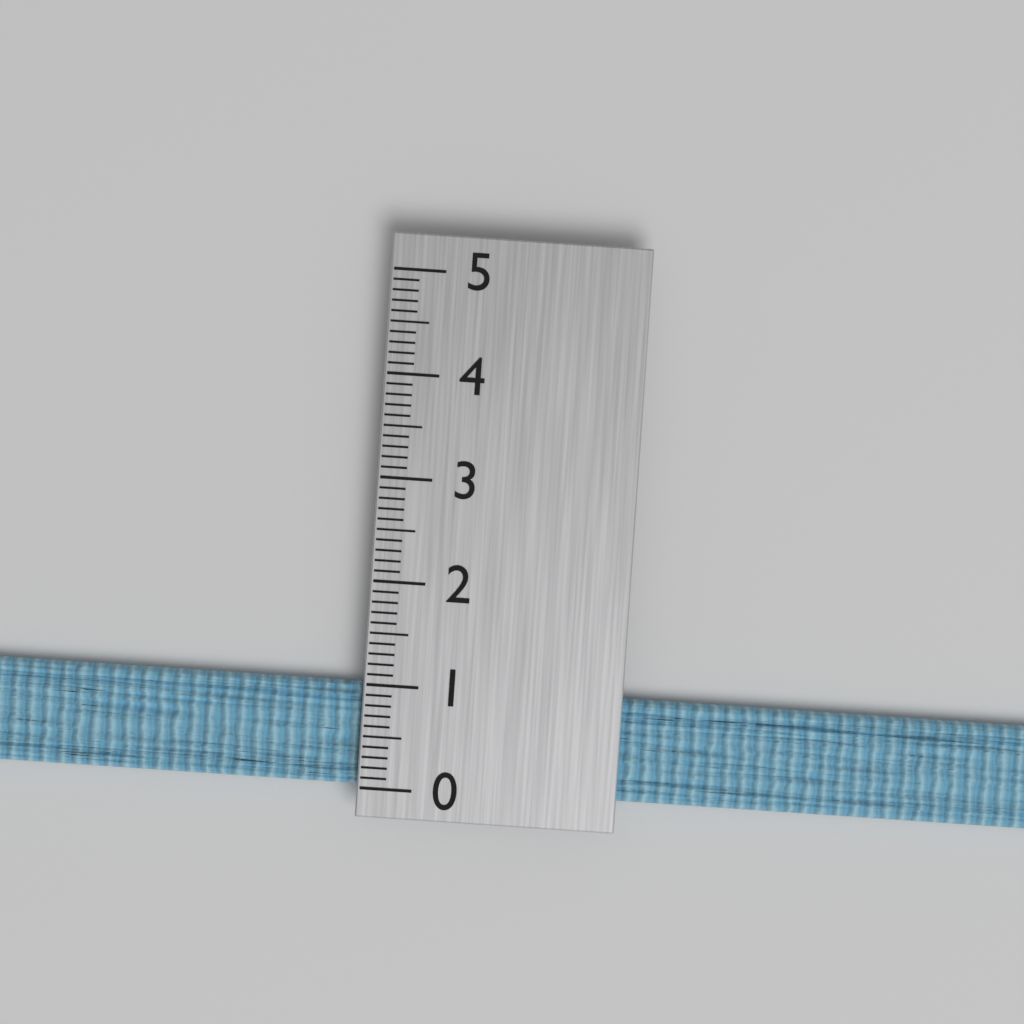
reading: 1.0 (no unit)
